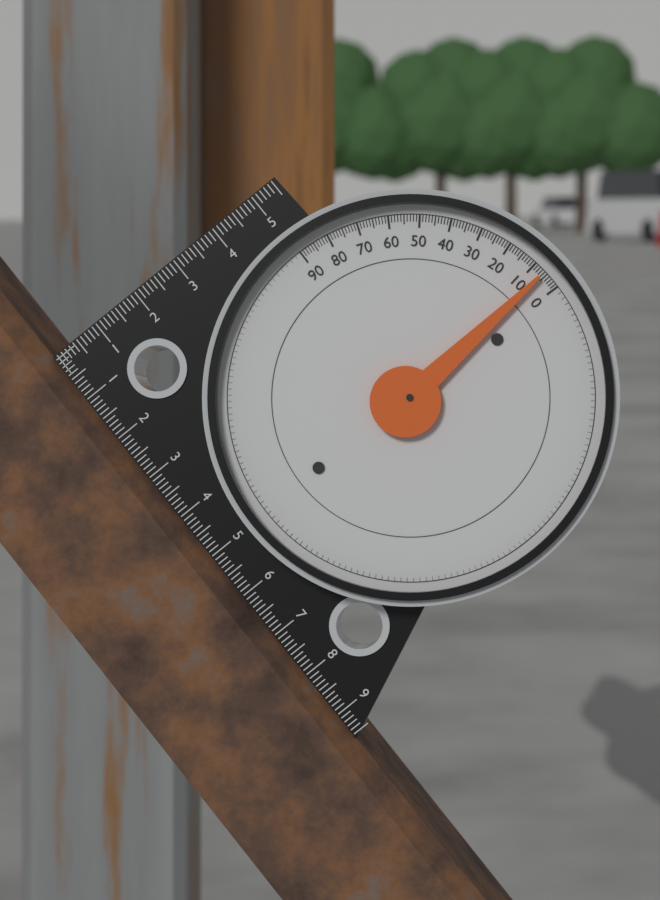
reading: 6 (no unit)
